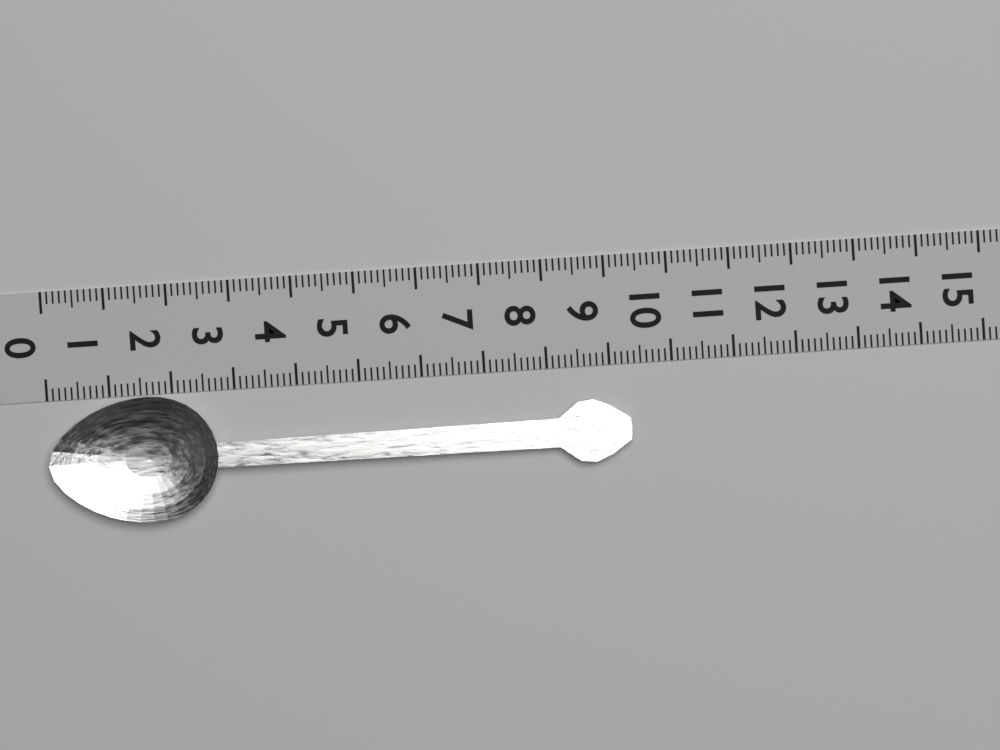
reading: 9.3 (no unit)
